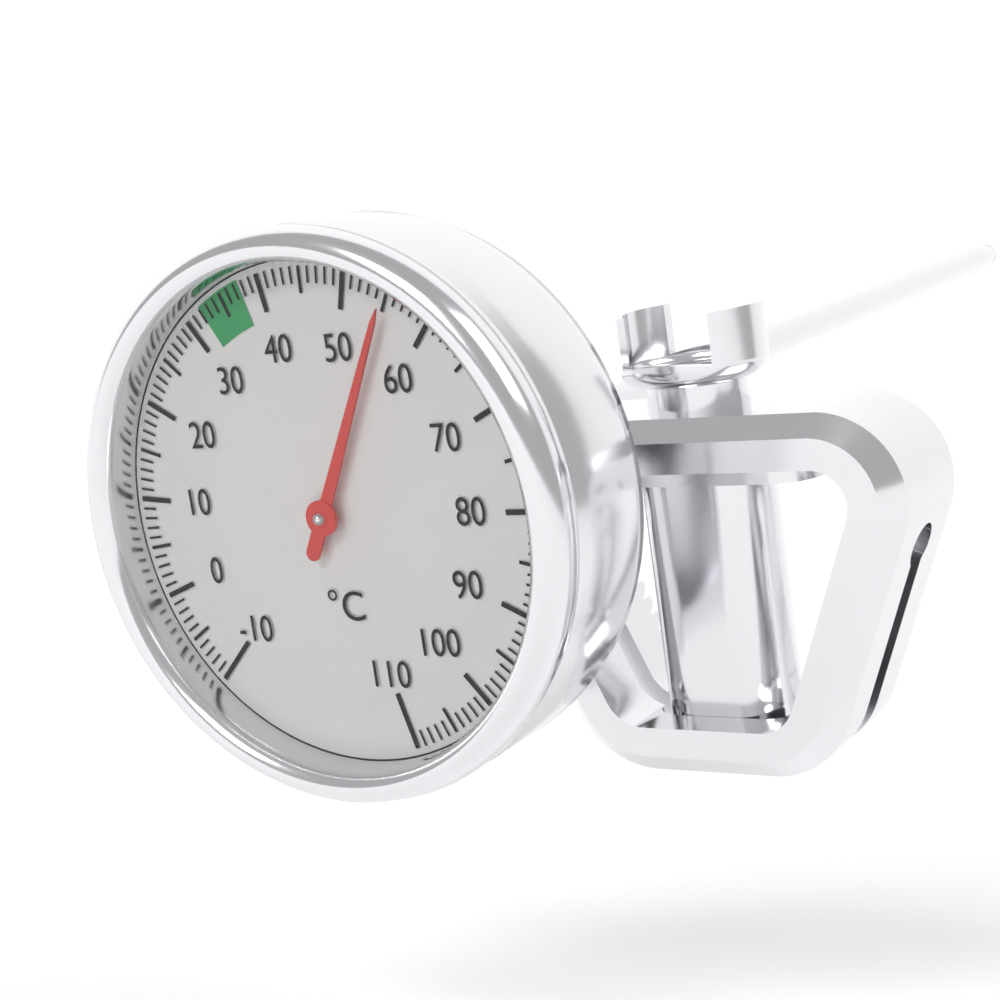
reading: 55 °C
